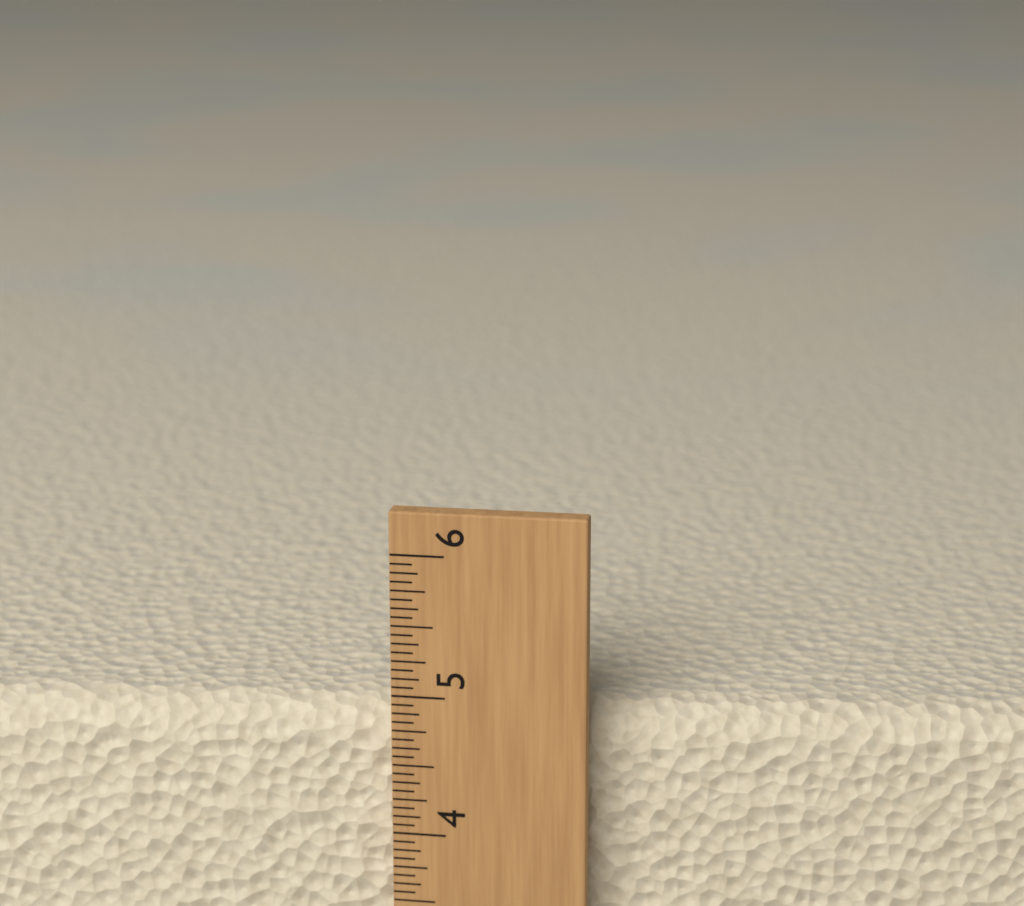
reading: 4.8750 (no unit)
